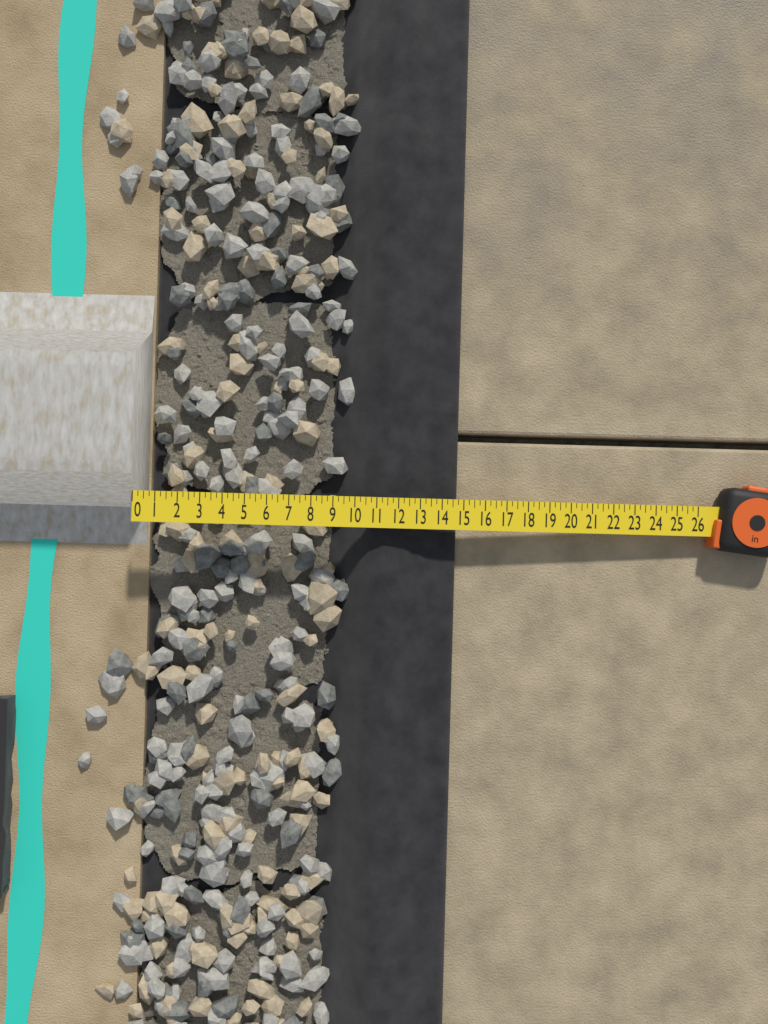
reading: 14.75 in
